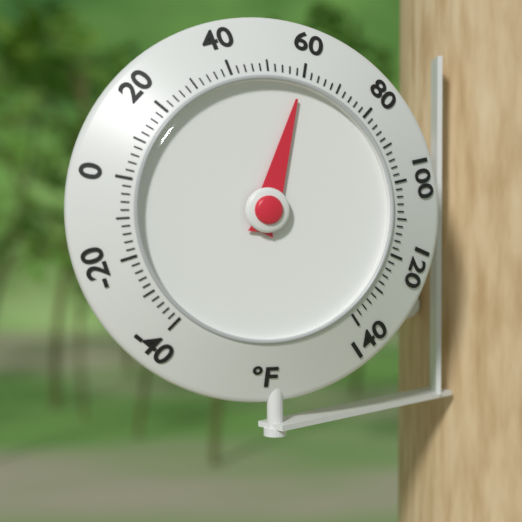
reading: 60 °F
